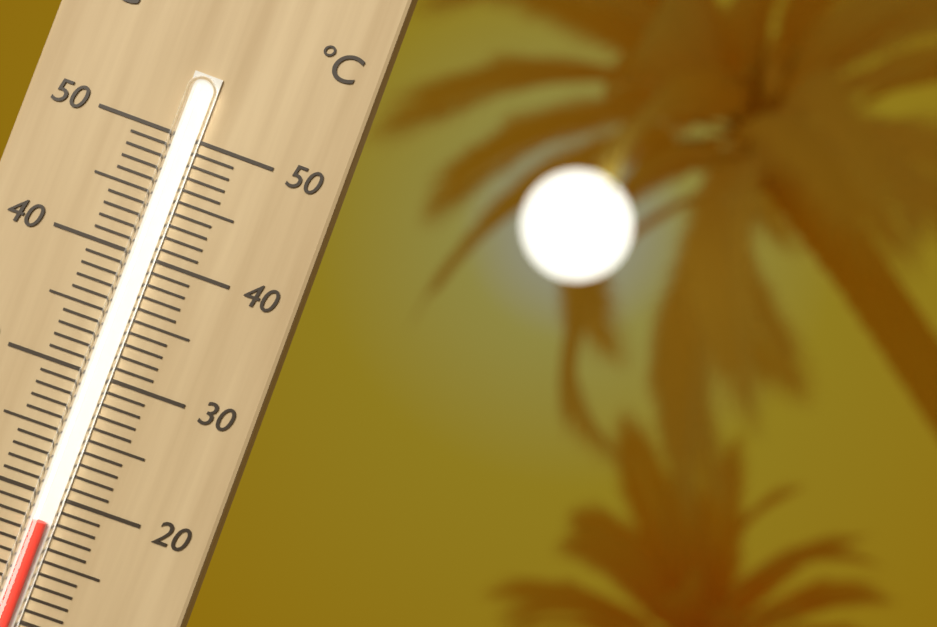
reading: 18 °C
